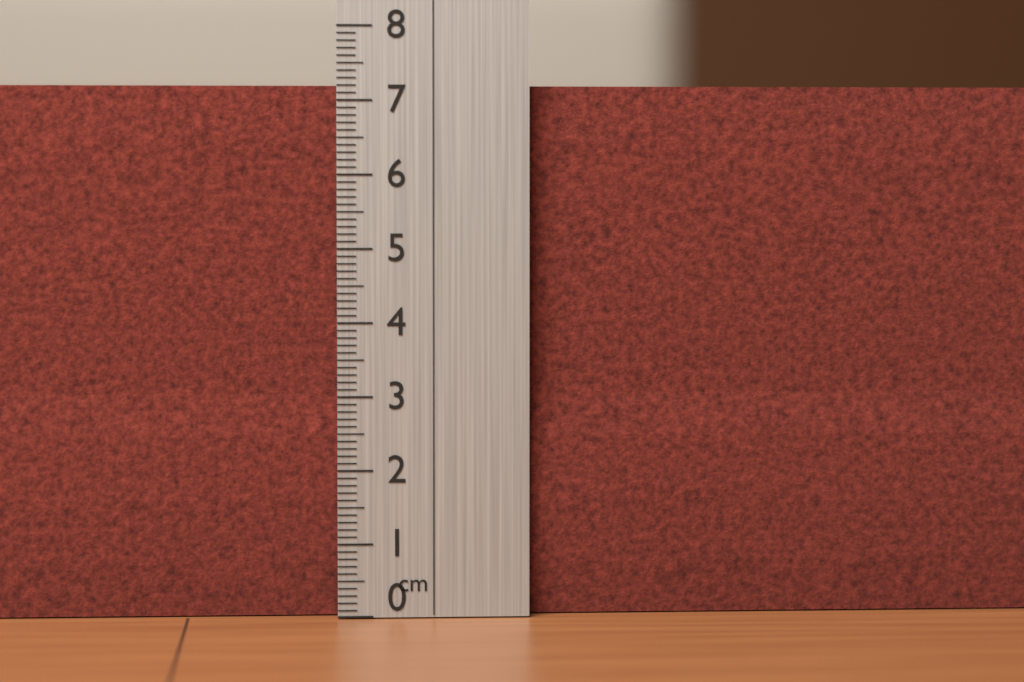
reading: 7.2 cm
